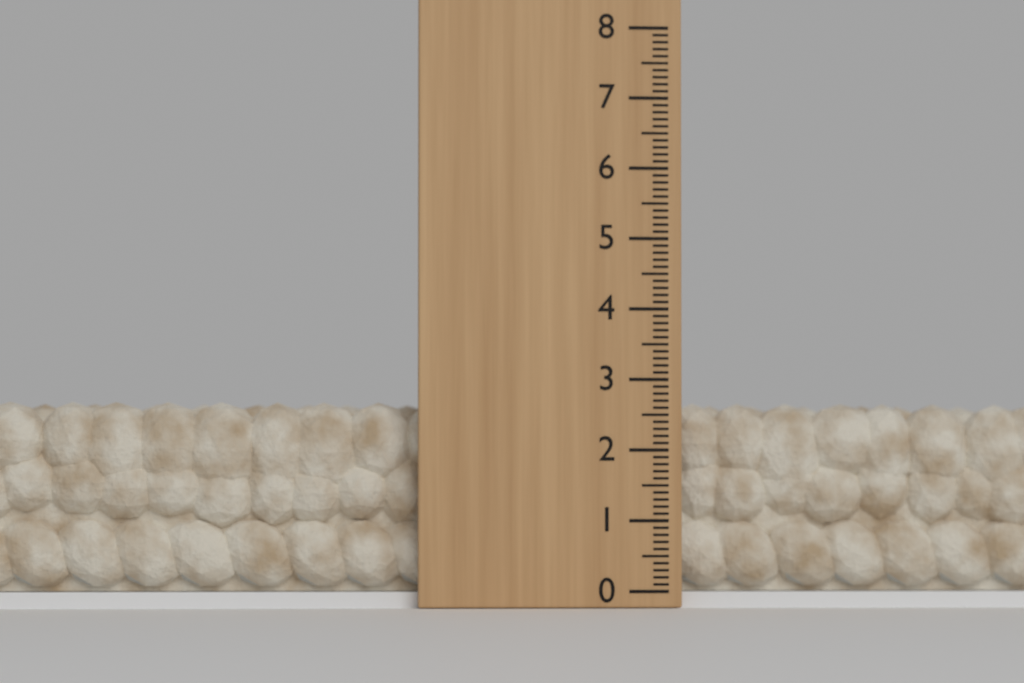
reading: 2.7 (no unit)
